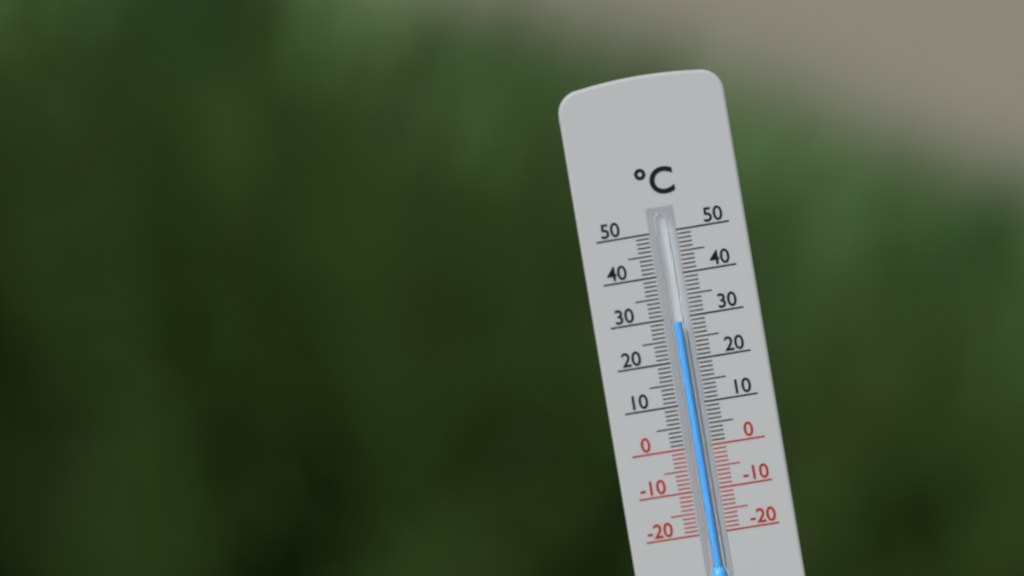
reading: 29 °C
